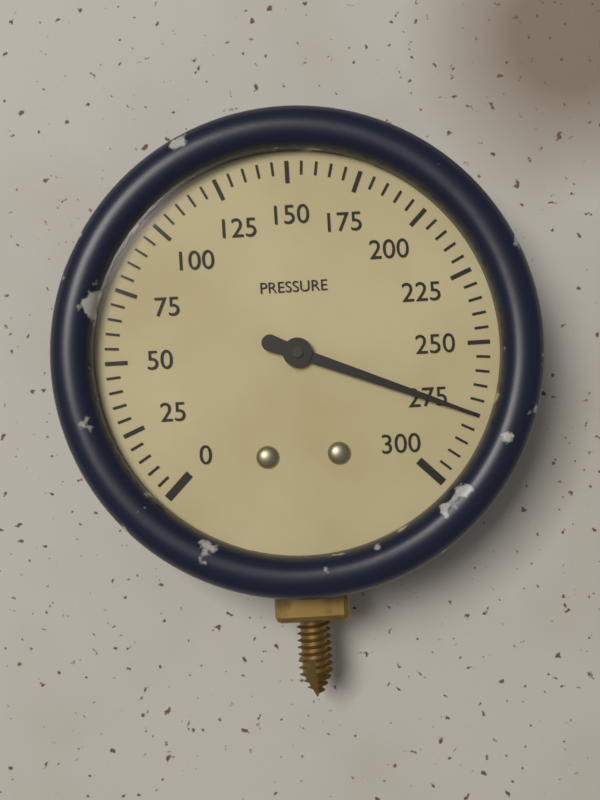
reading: 275 (no unit)
